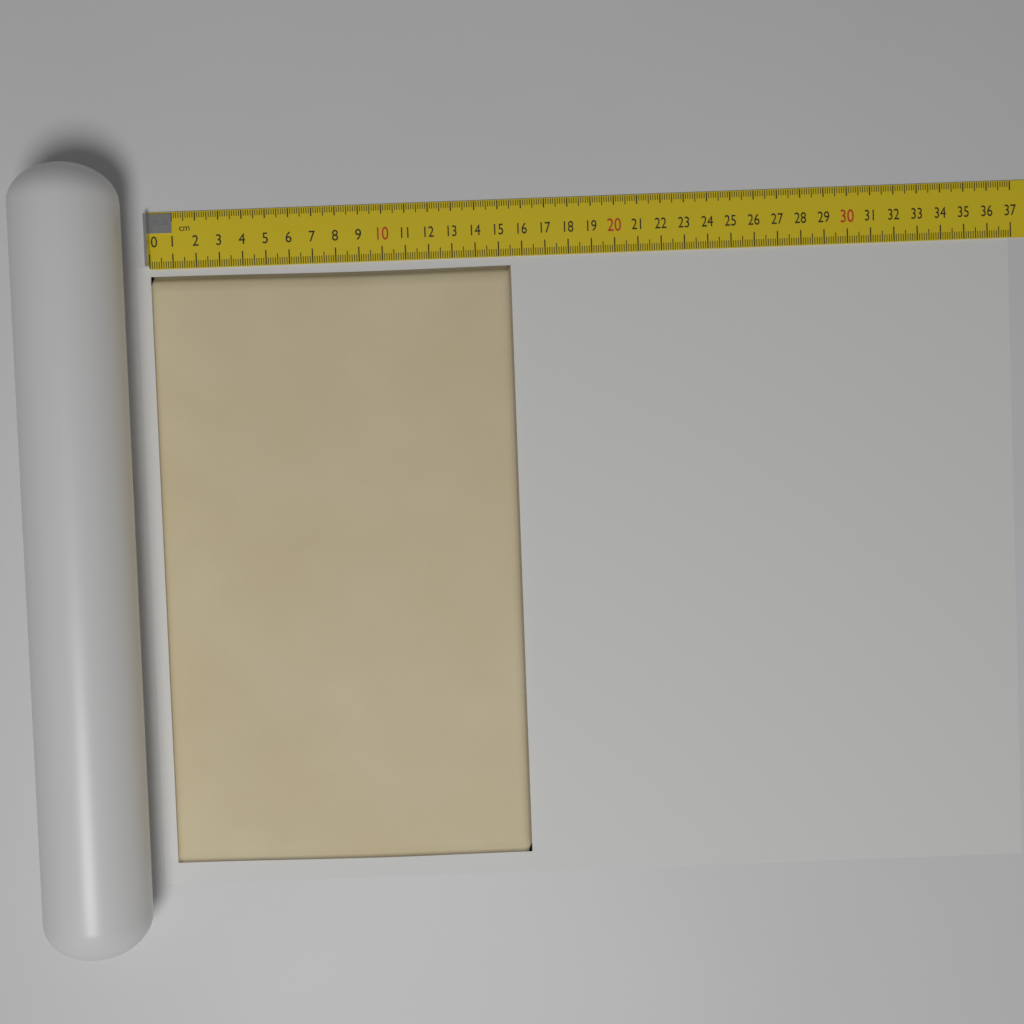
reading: 15.5 cm
